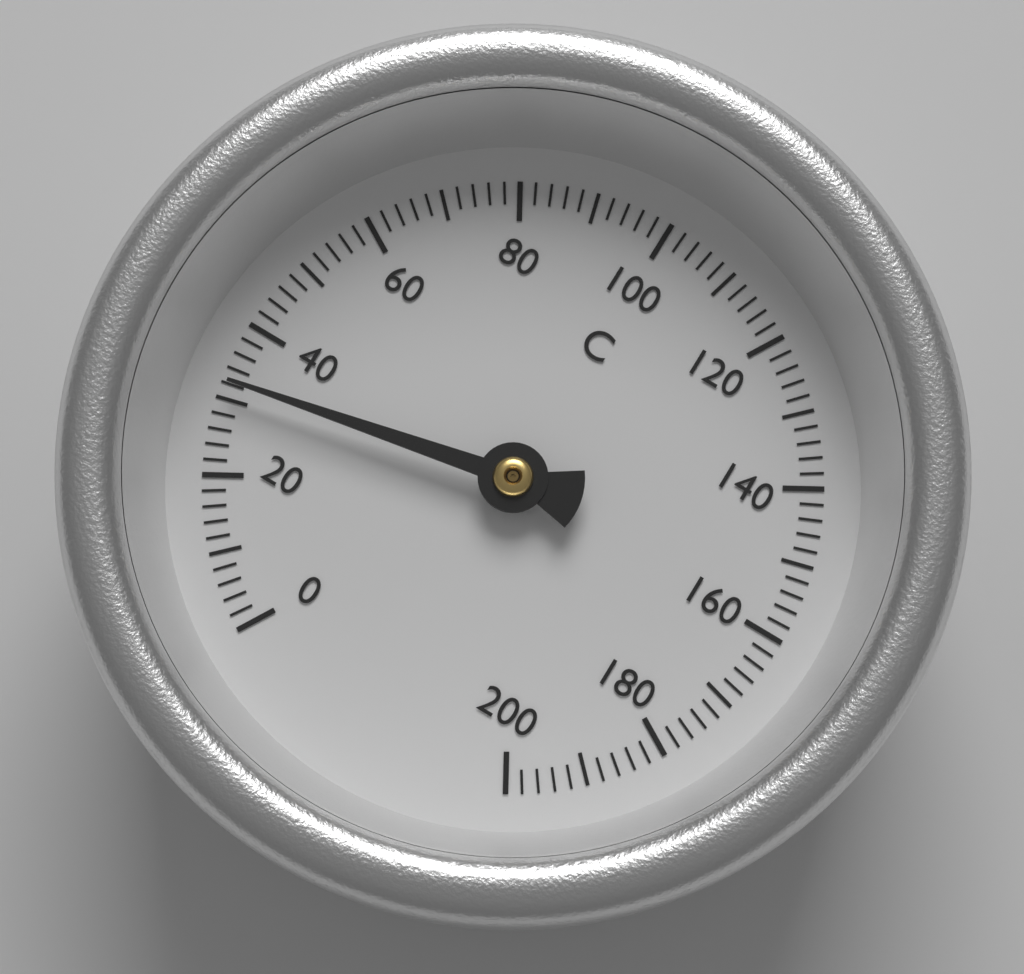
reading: 32 °C
